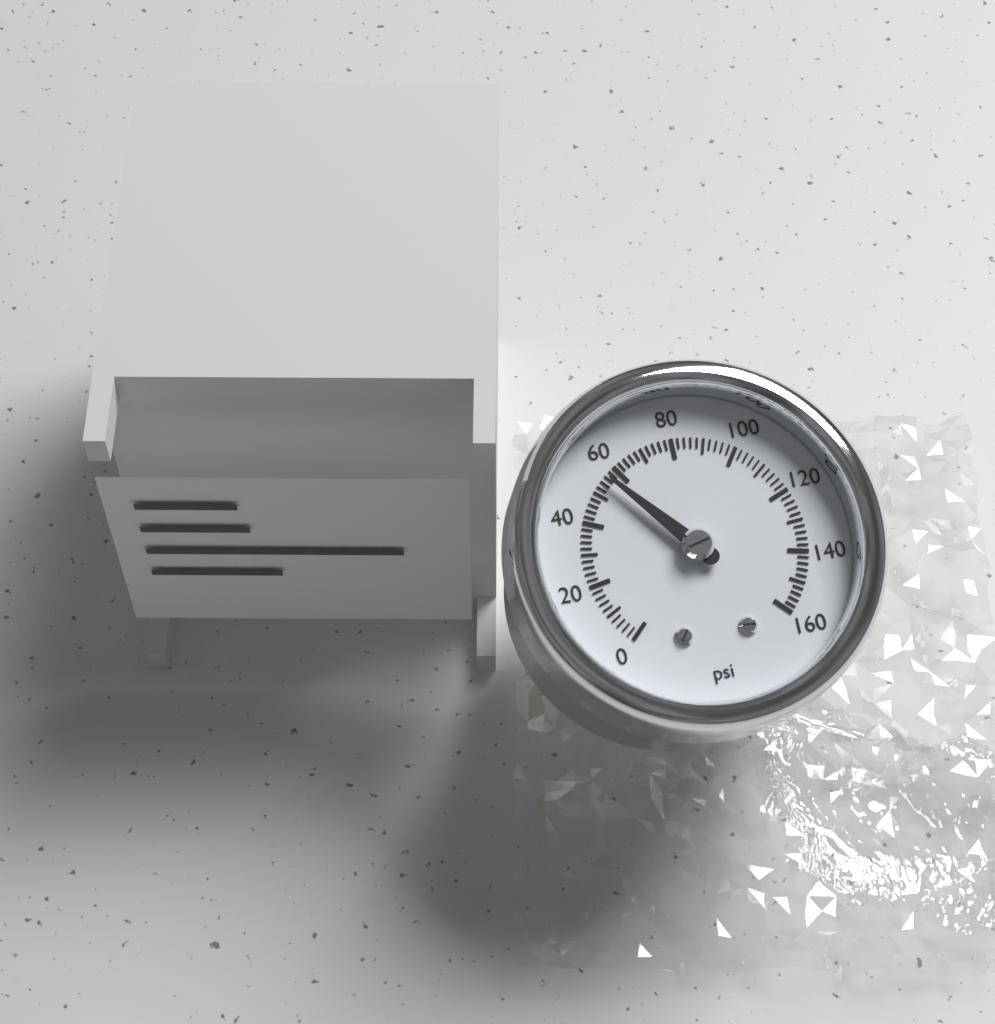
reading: 56 psi
